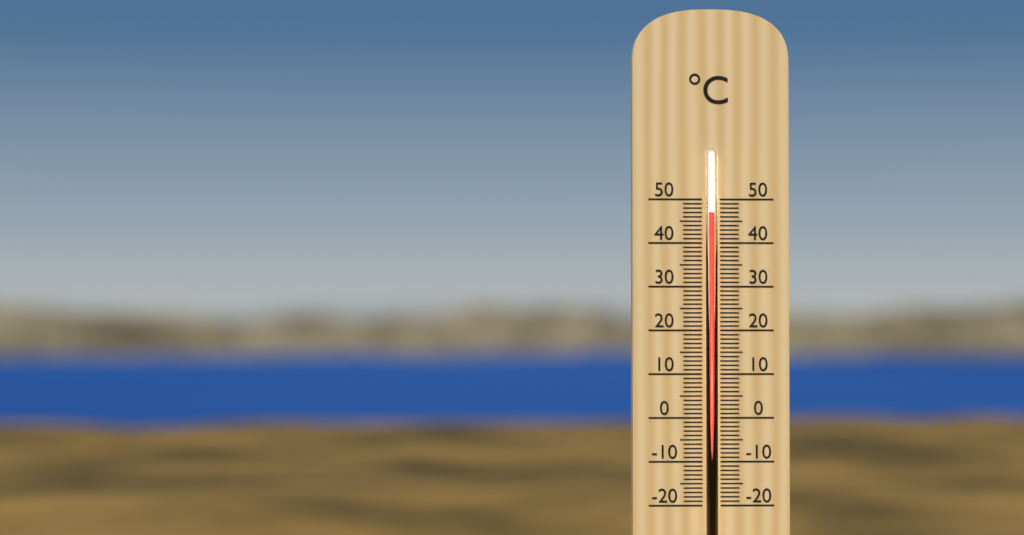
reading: 47 °C
